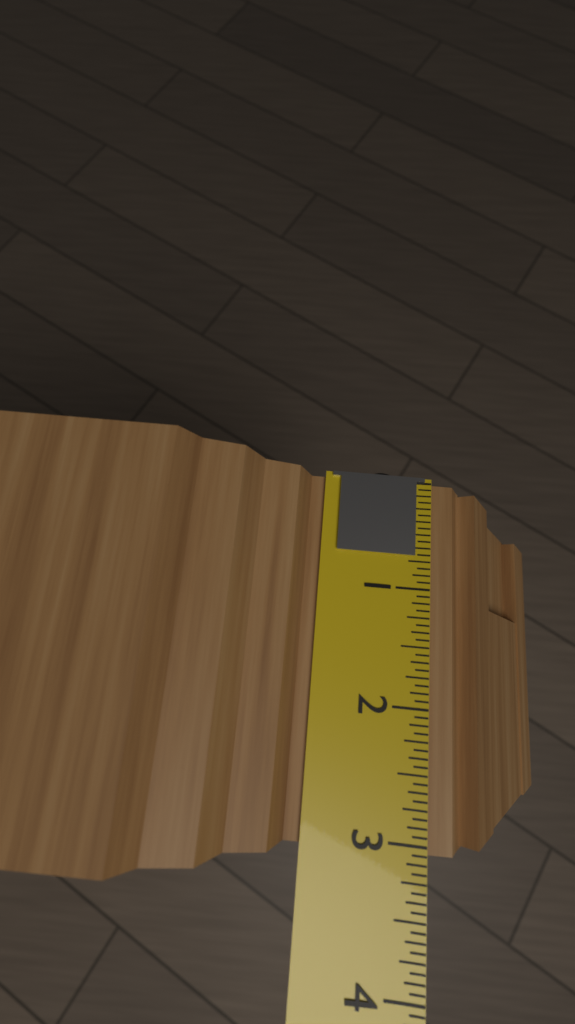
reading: 3.0625 in
